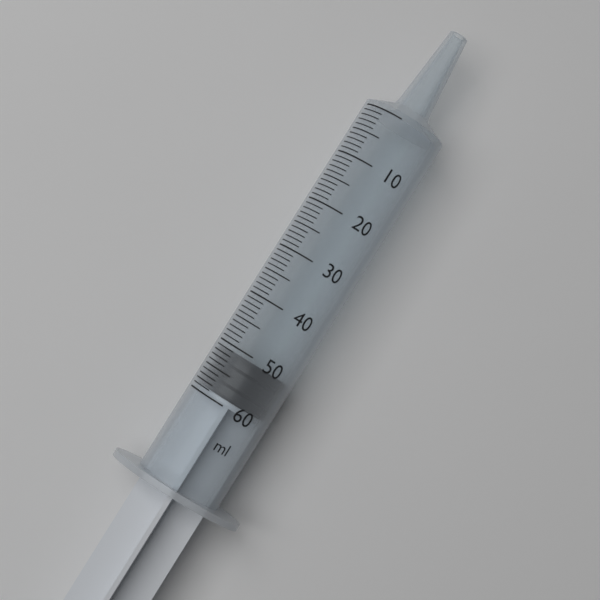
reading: 51 ml
